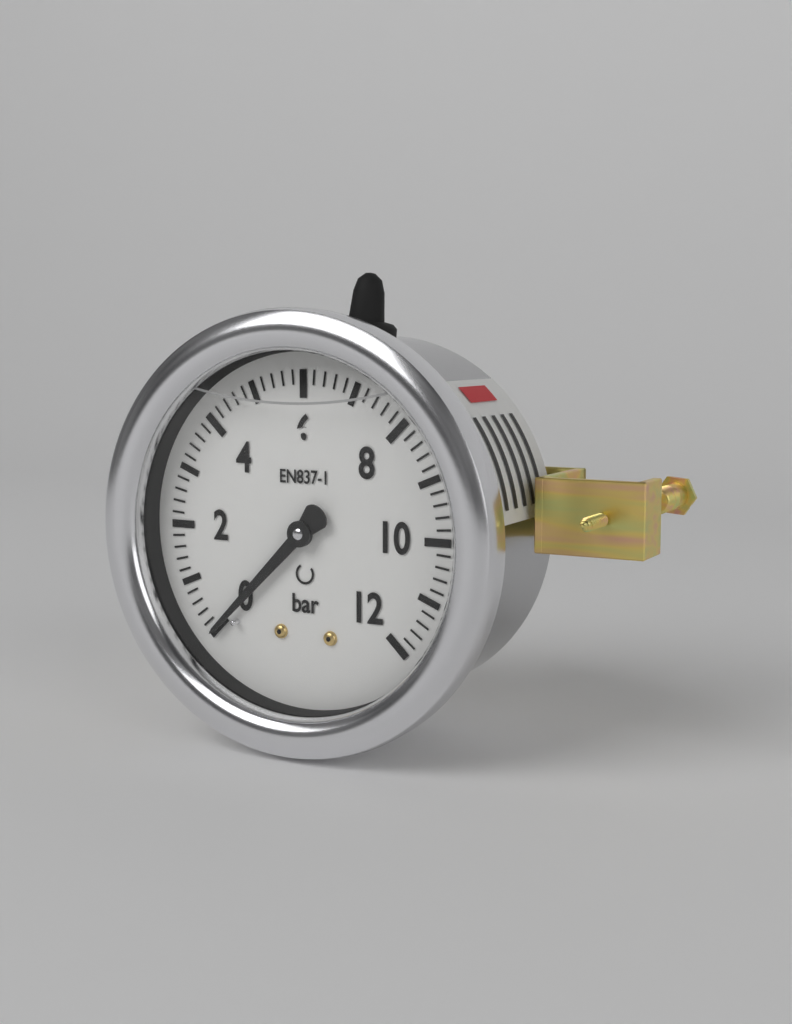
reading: 0.0 bar
